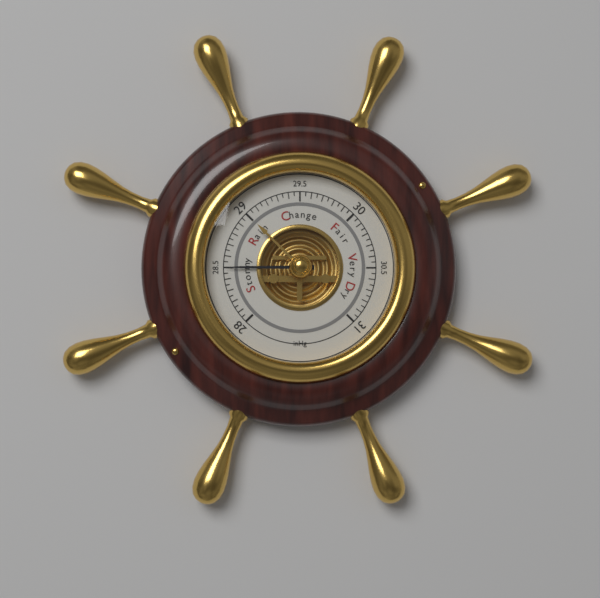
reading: 28.50 inHg
